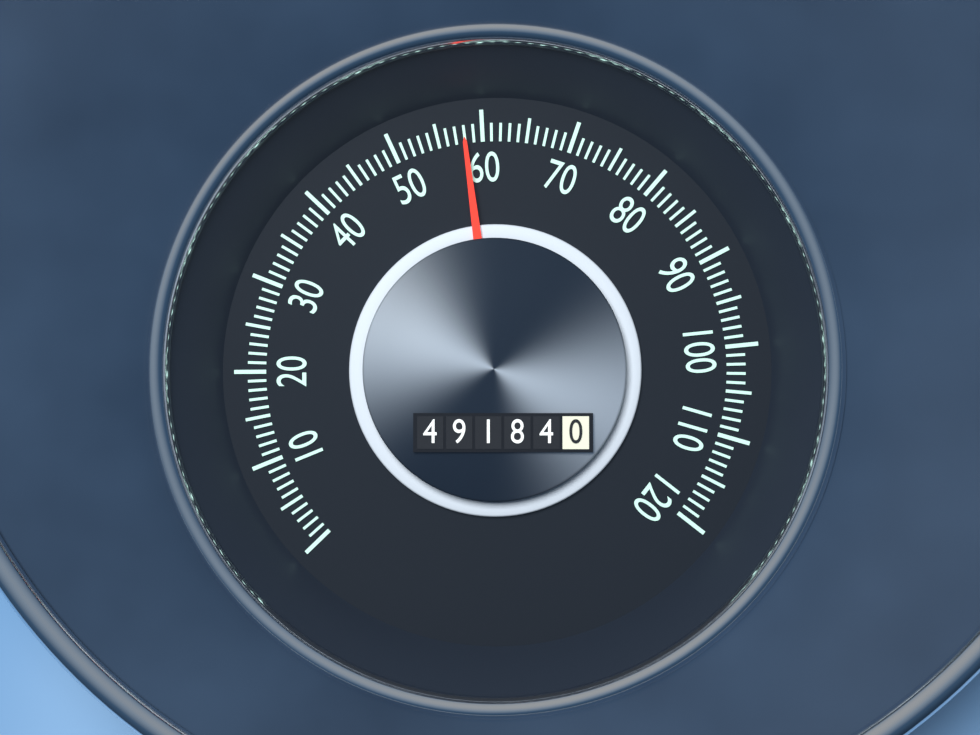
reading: 58 (no unit)
